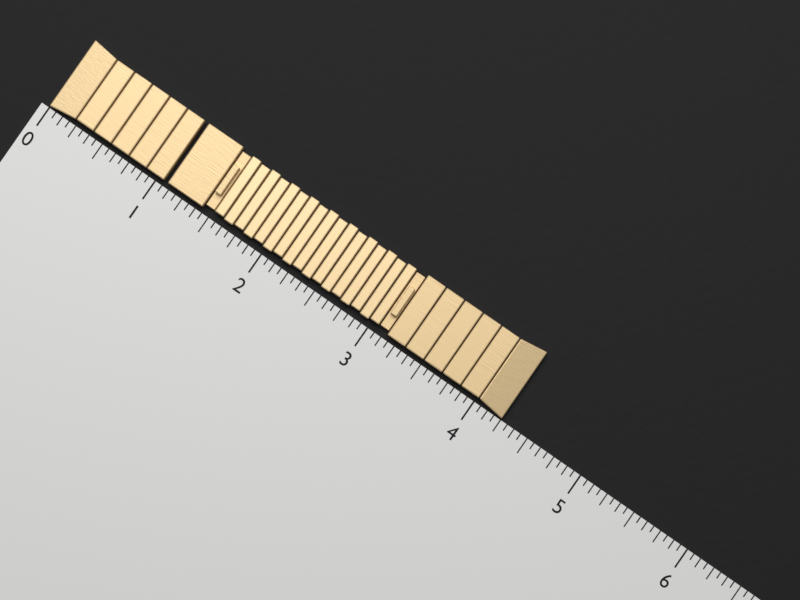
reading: 4.2500 (no unit)
